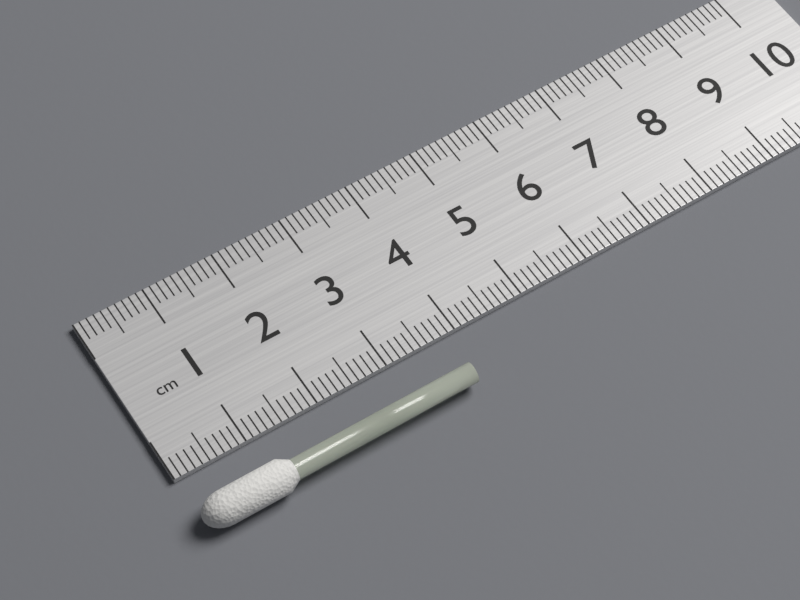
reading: 3.8 cm
